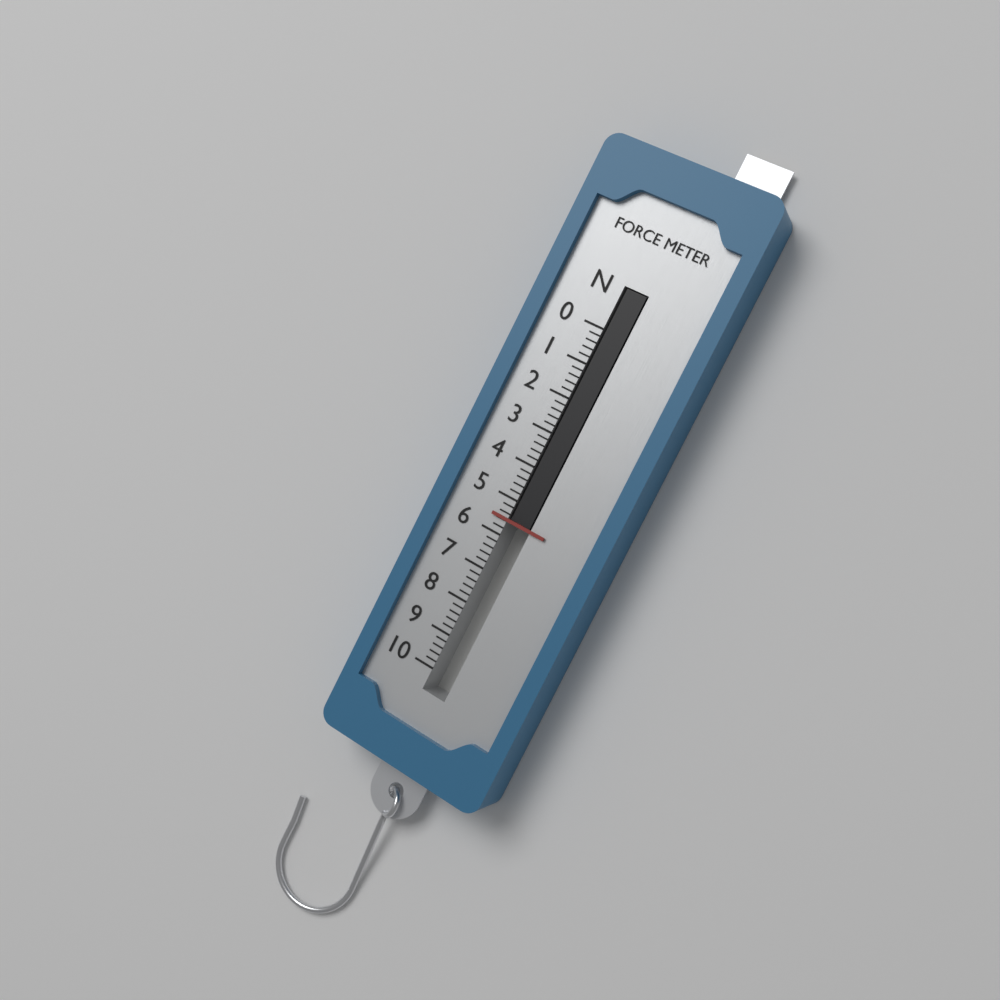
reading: 5.6 N
